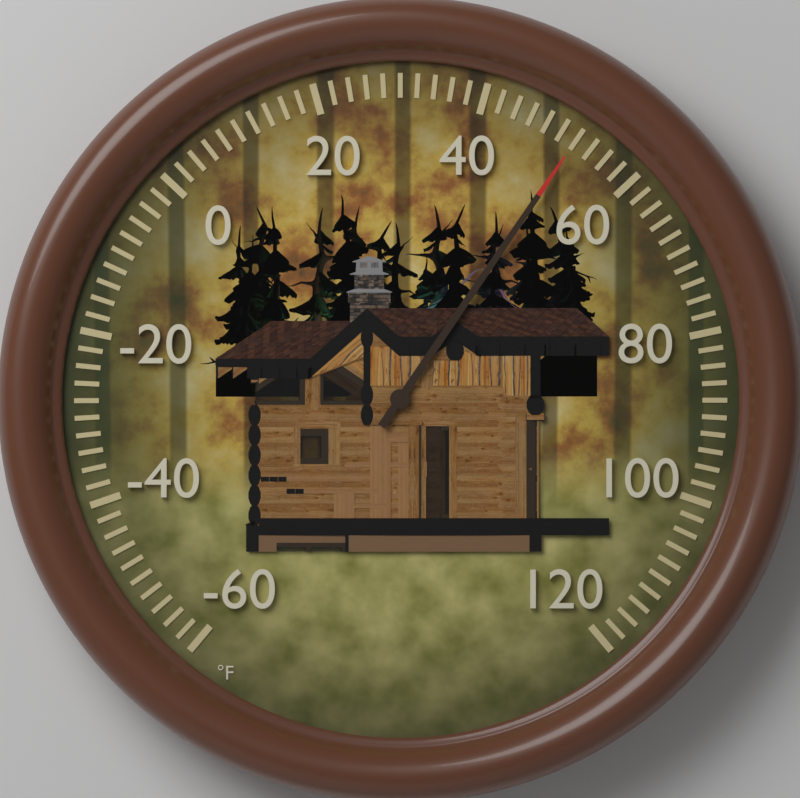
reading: 52 °F
